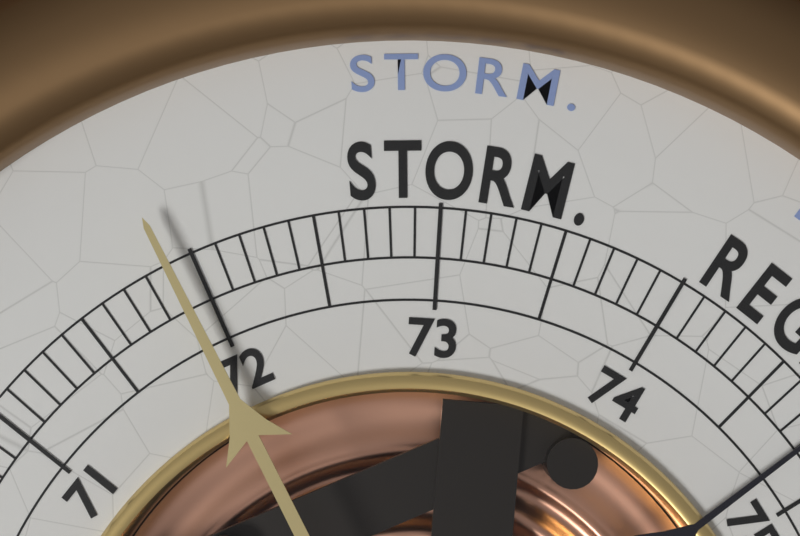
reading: 71.9 (no unit)
